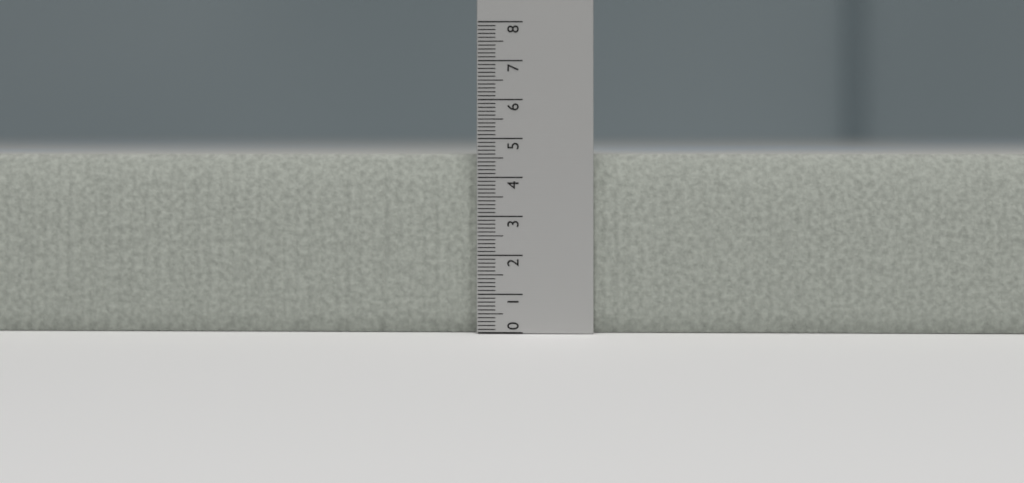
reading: 4.6 (no unit)
